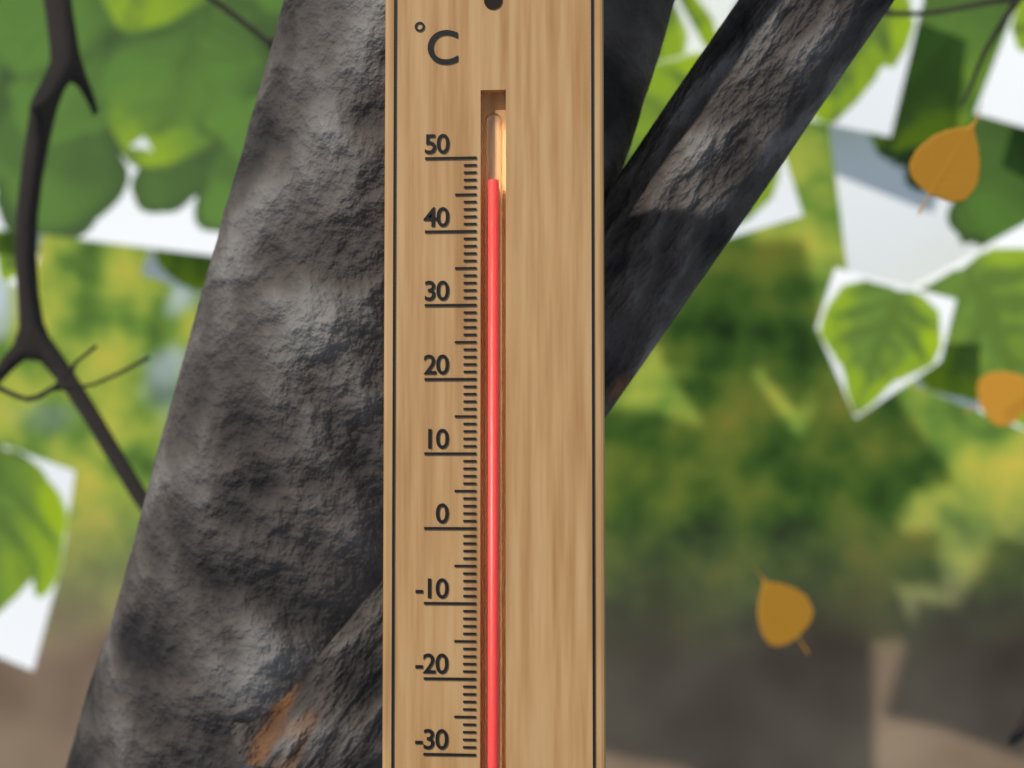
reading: 47 °C
